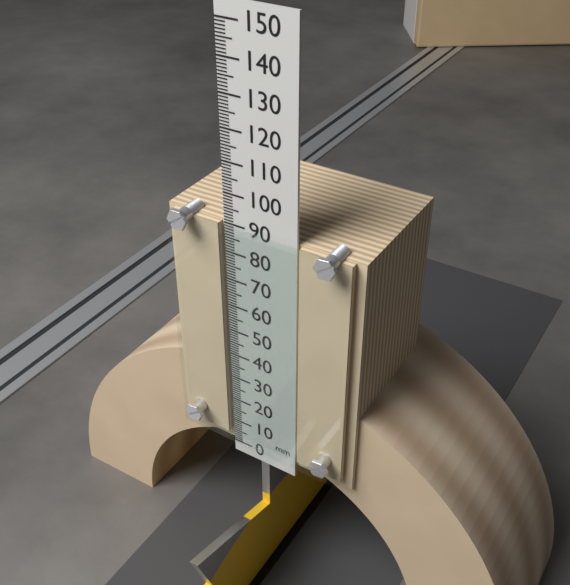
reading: 90 mm
